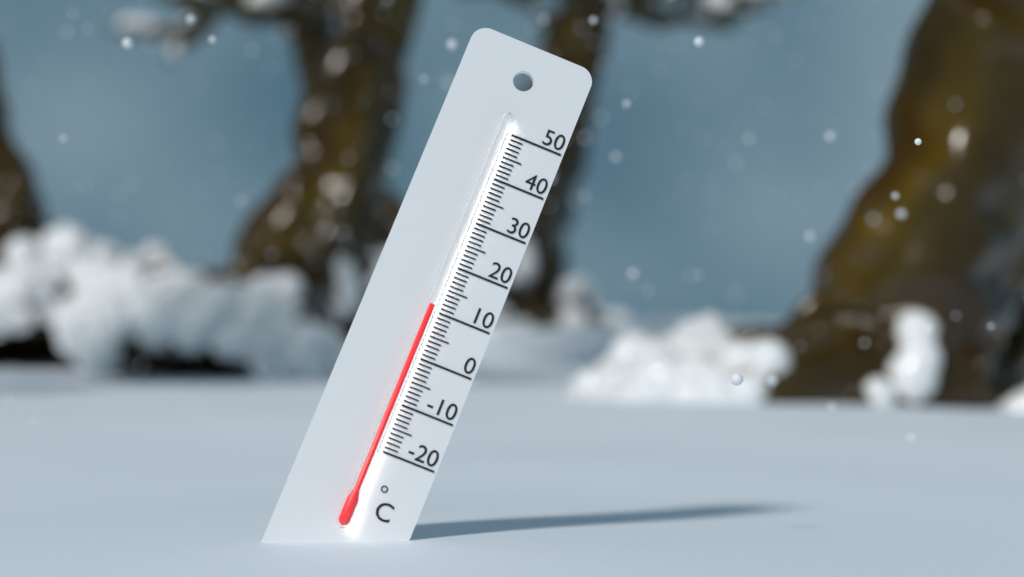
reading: 11 °C
